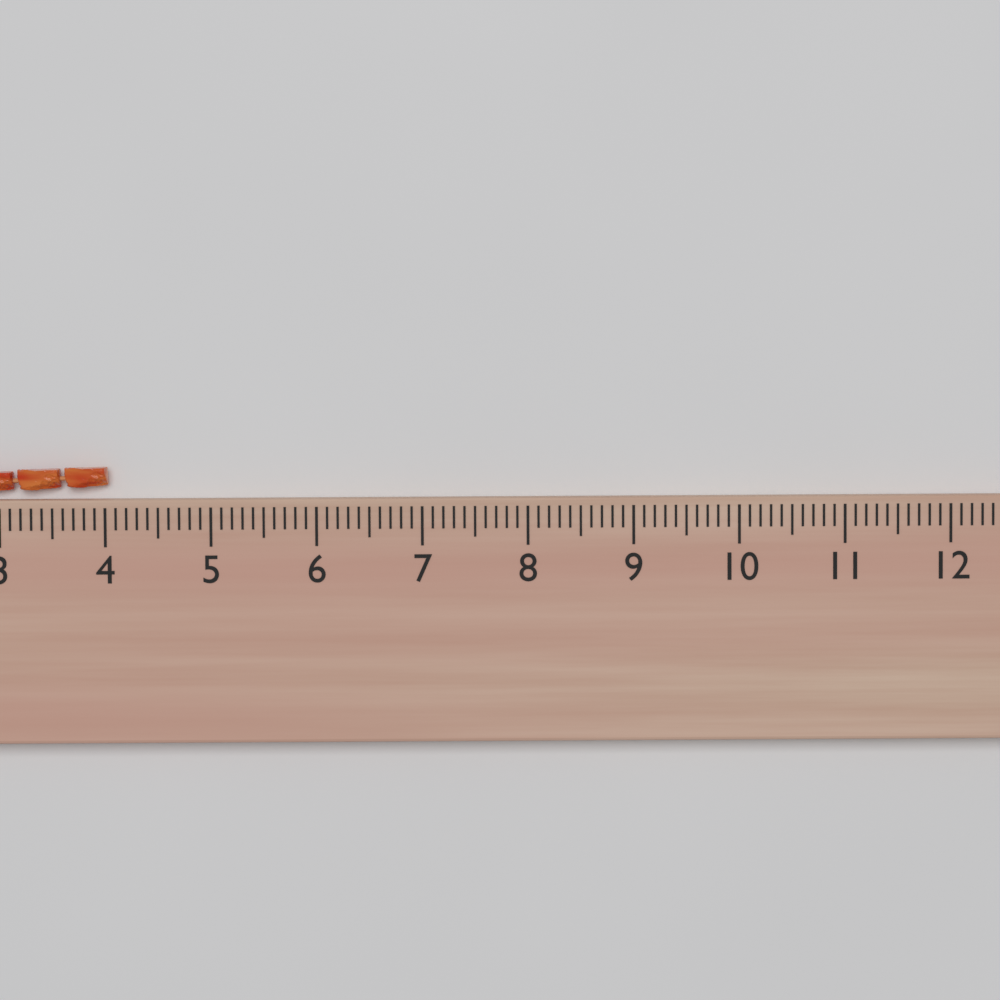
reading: 4.0 (no unit)
